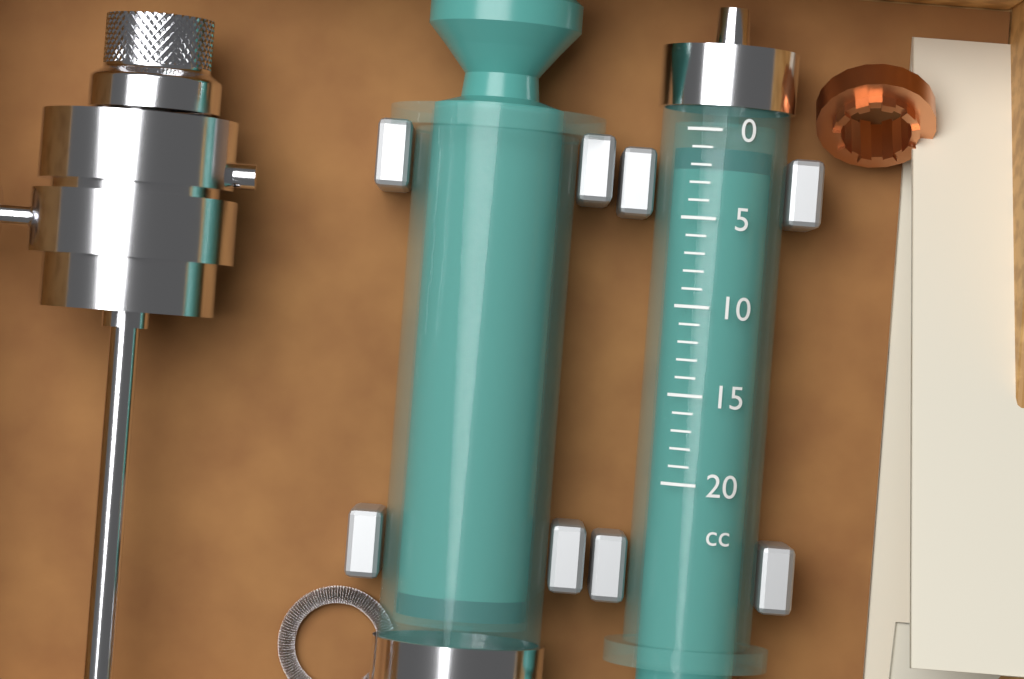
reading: 1 cc
